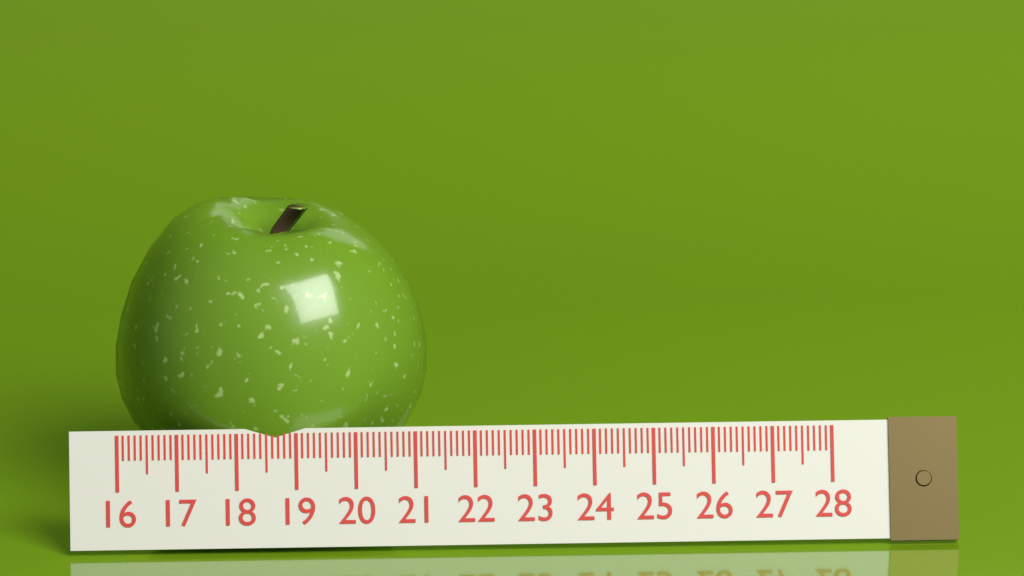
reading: 21.3 (no unit)
